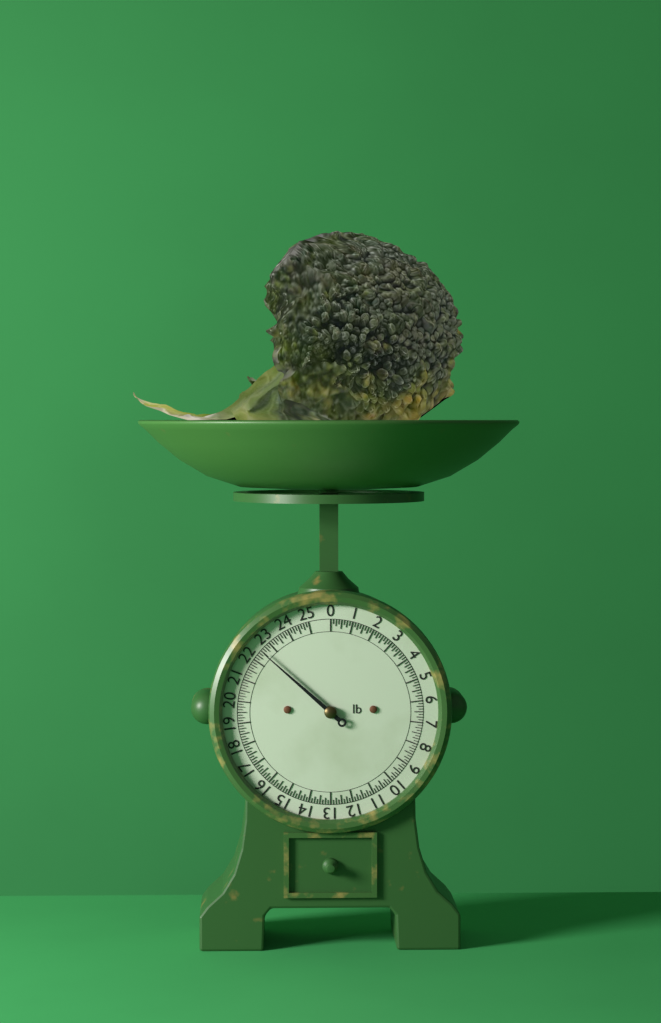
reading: 22.500 lb
